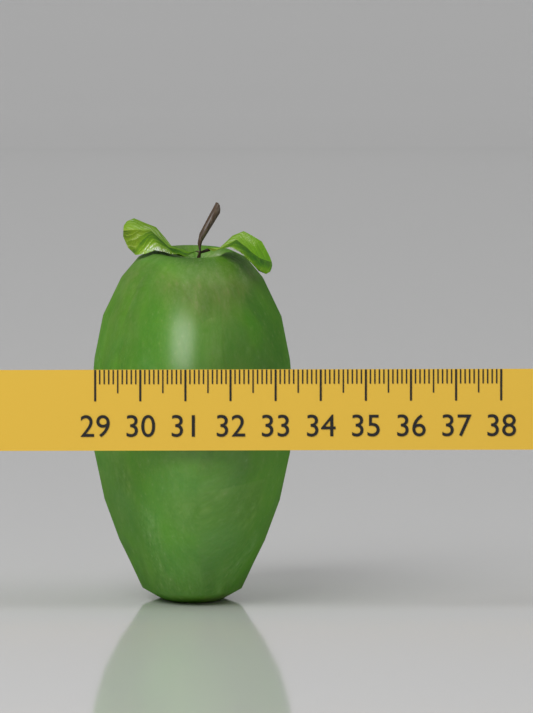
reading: 33.5 (no unit)
